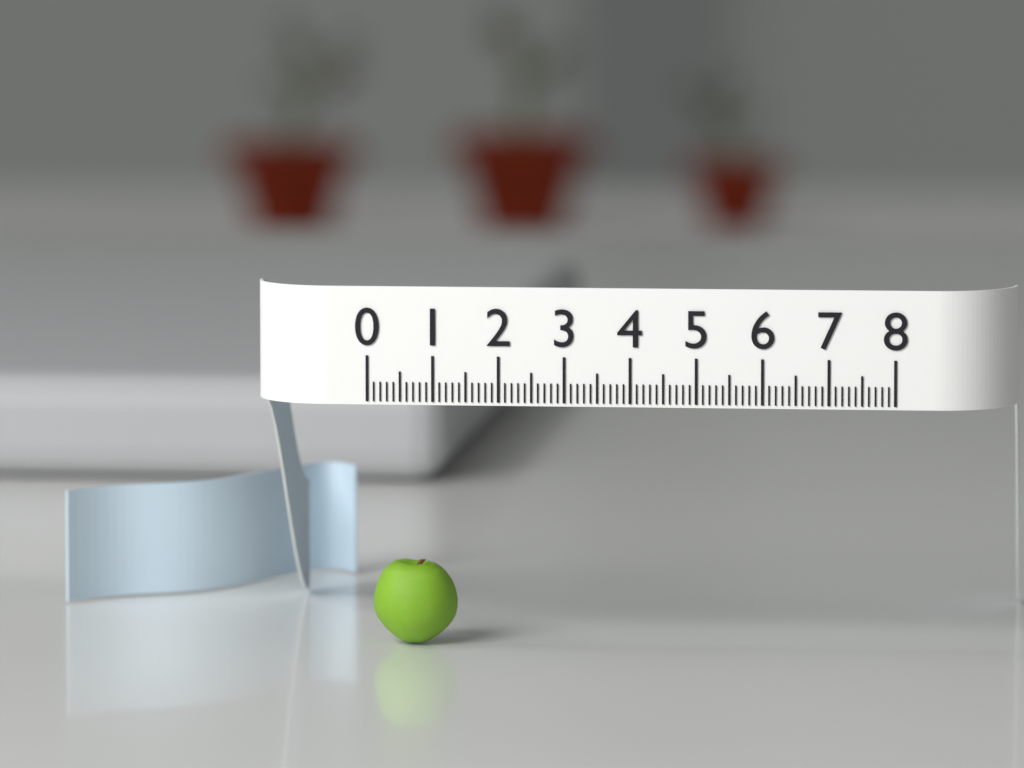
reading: 1.3 (no unit)
